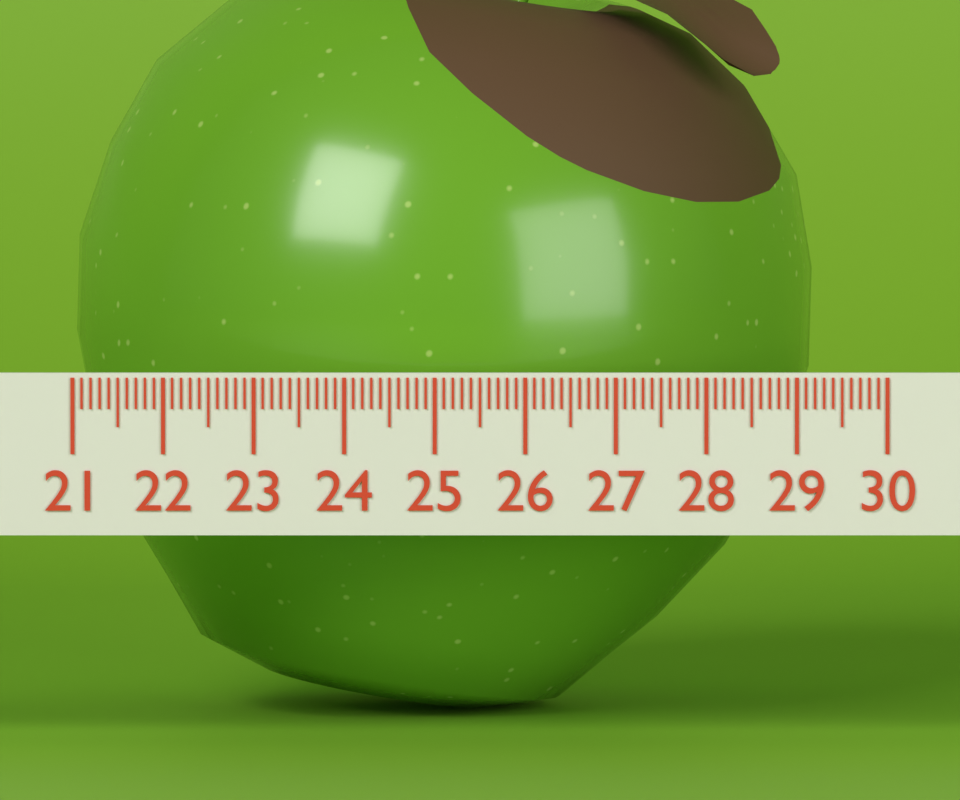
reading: 29.2 (no unit)
